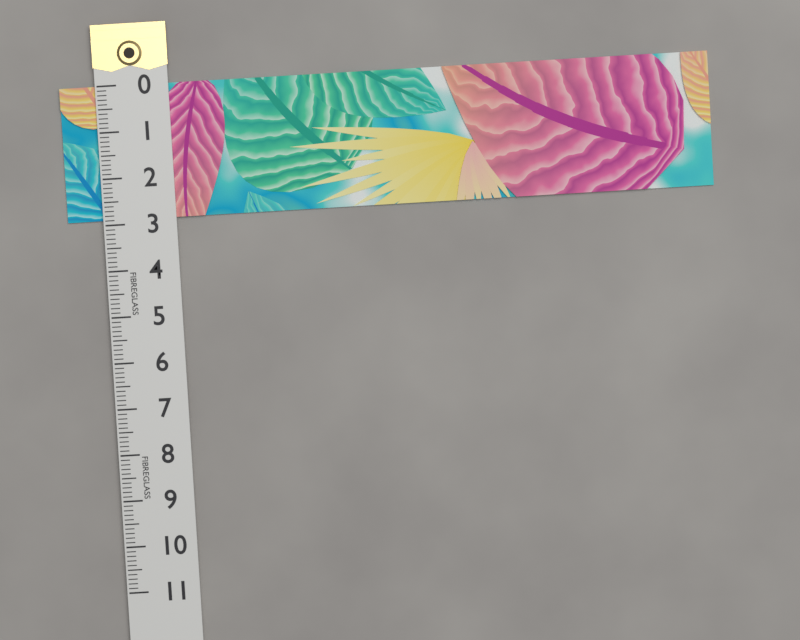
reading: 2.9 (no unit)
